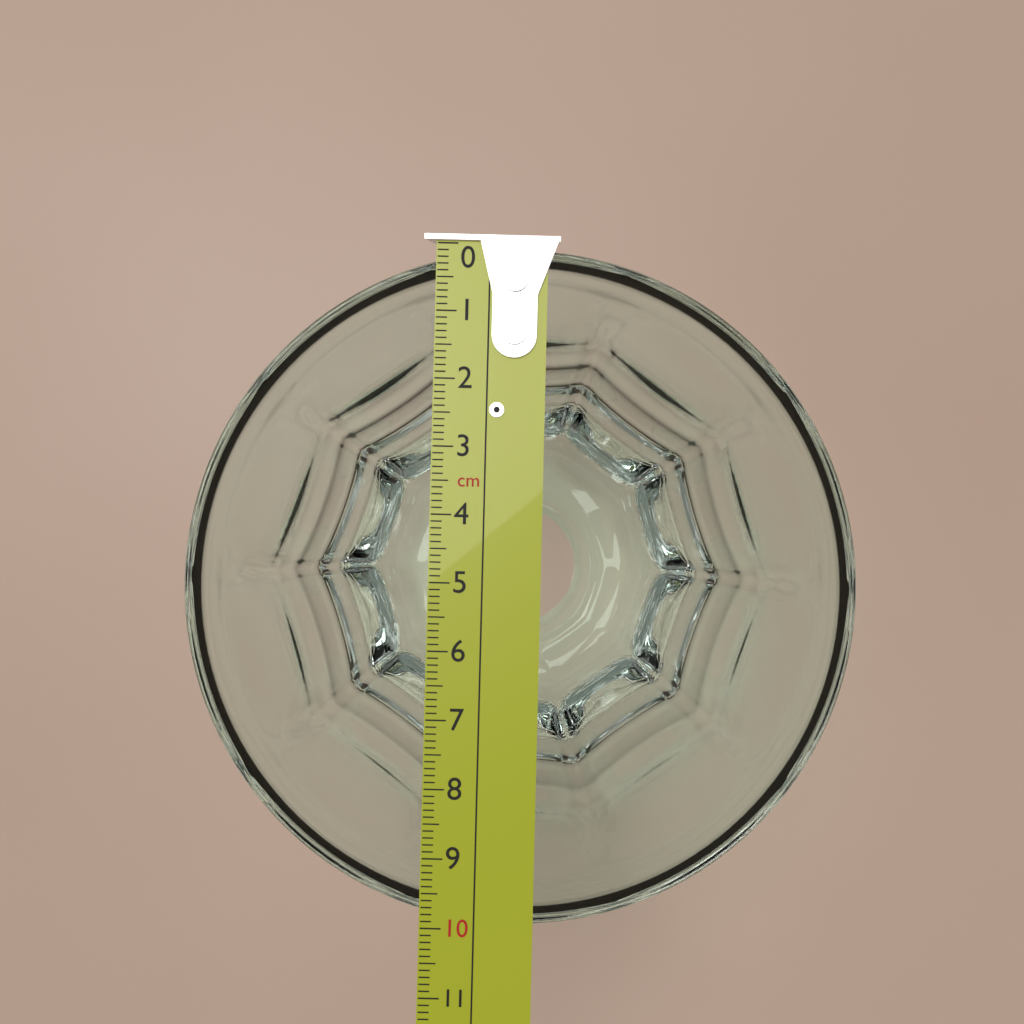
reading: 10.0 cm
